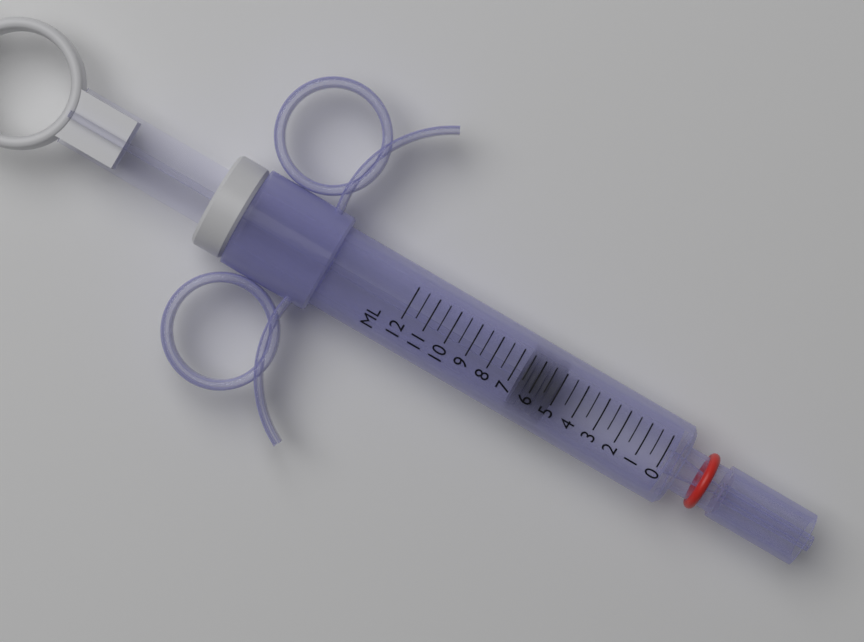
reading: 5.0 ml
